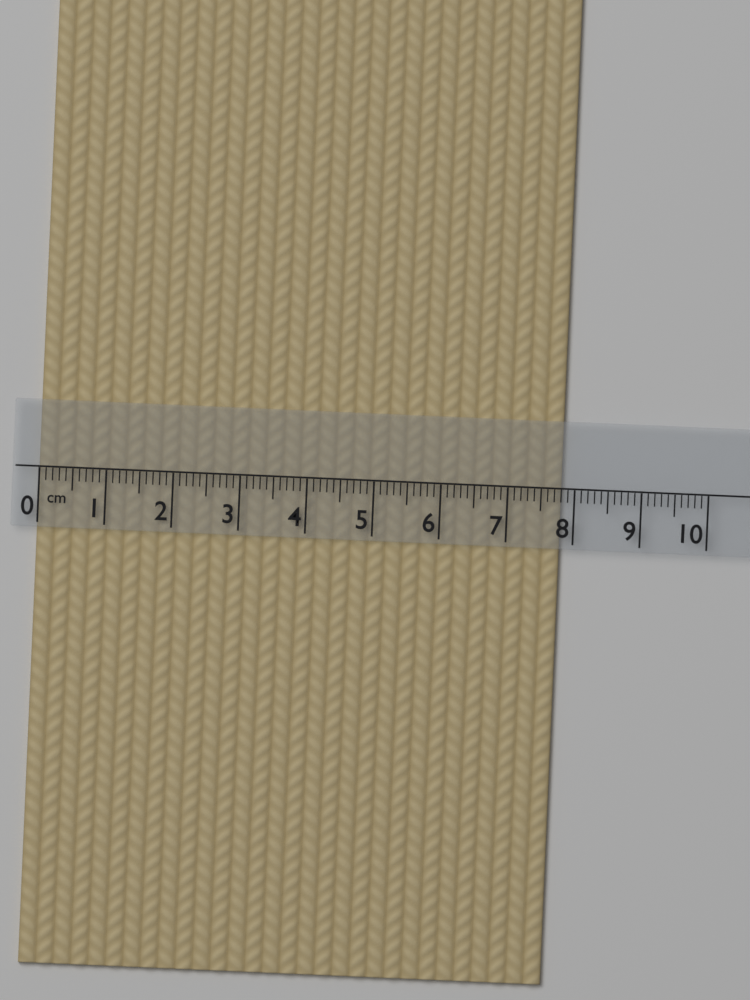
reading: 7.8 cm
